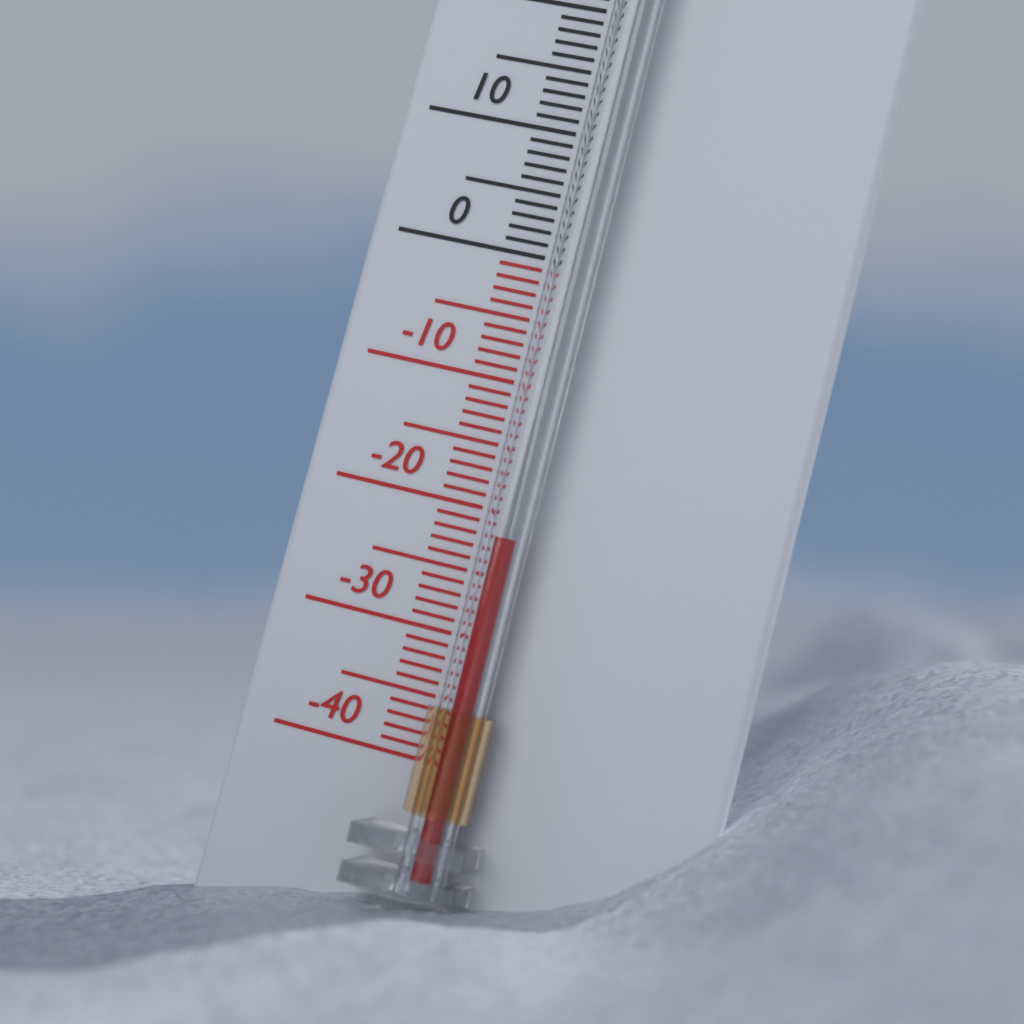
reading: -22 °C
